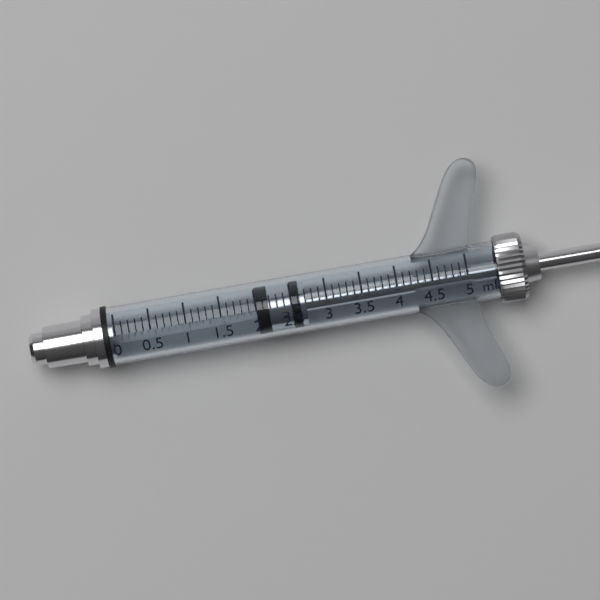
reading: 2.0 ml
